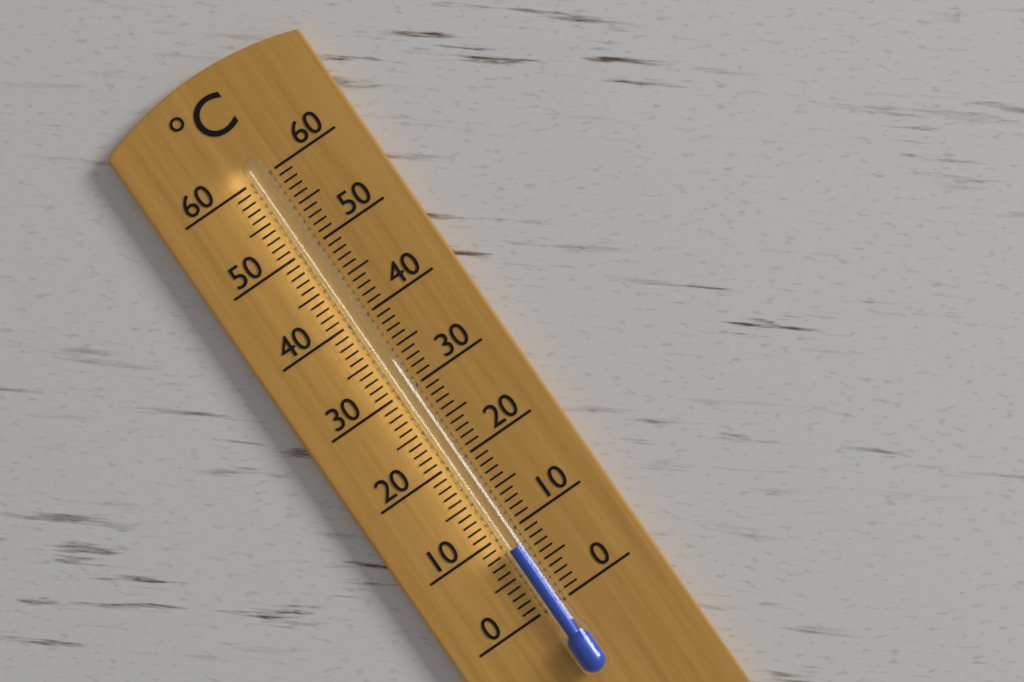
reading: 8 °C
